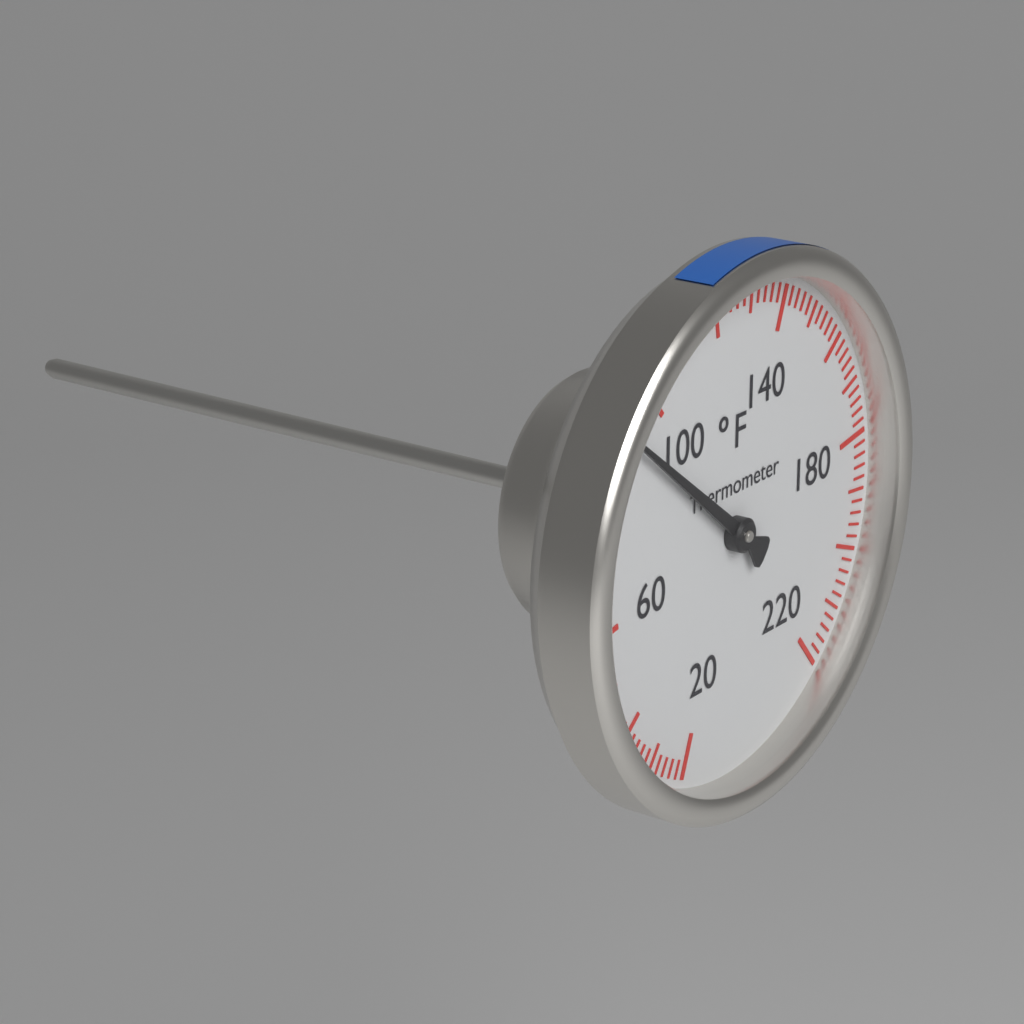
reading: 92 °F
